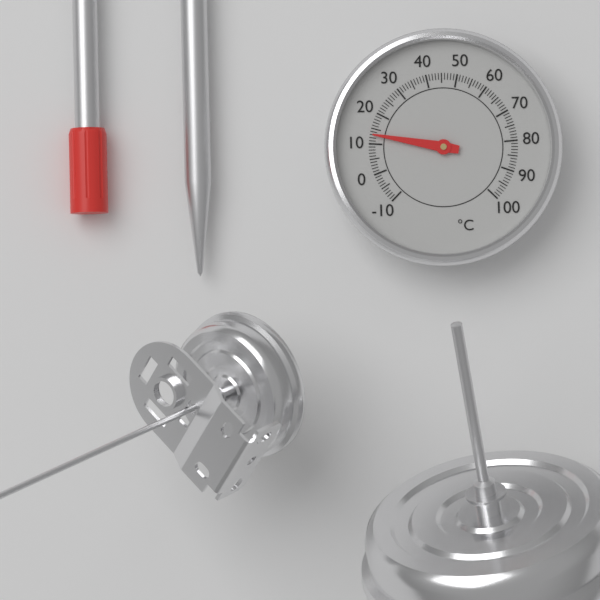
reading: 13 °C
